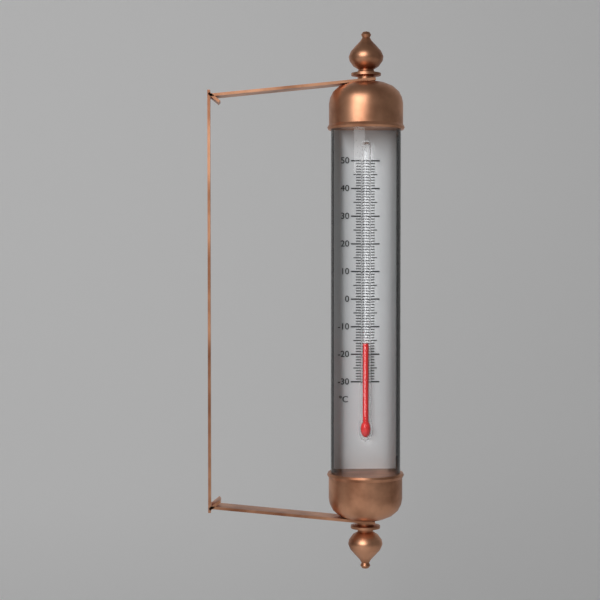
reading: -16 °C
